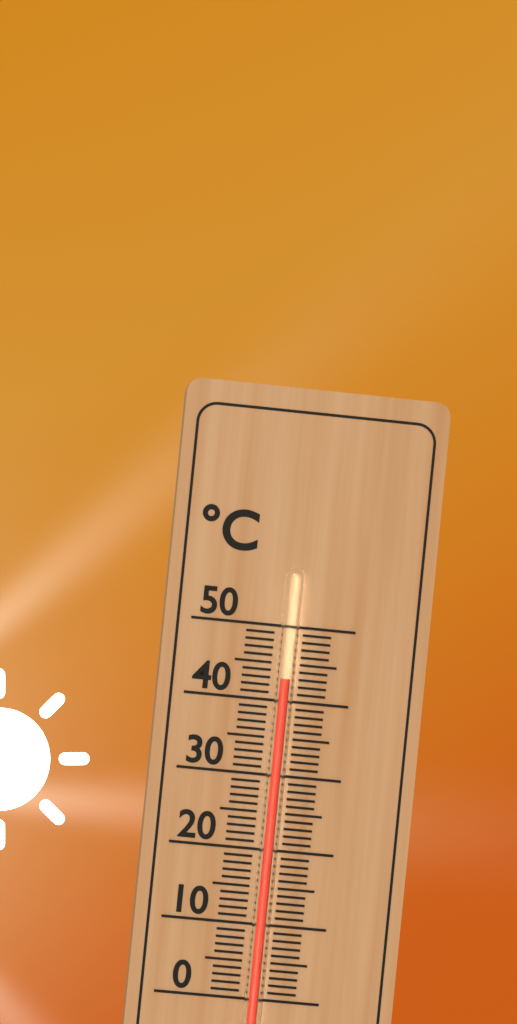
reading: 43 °C
